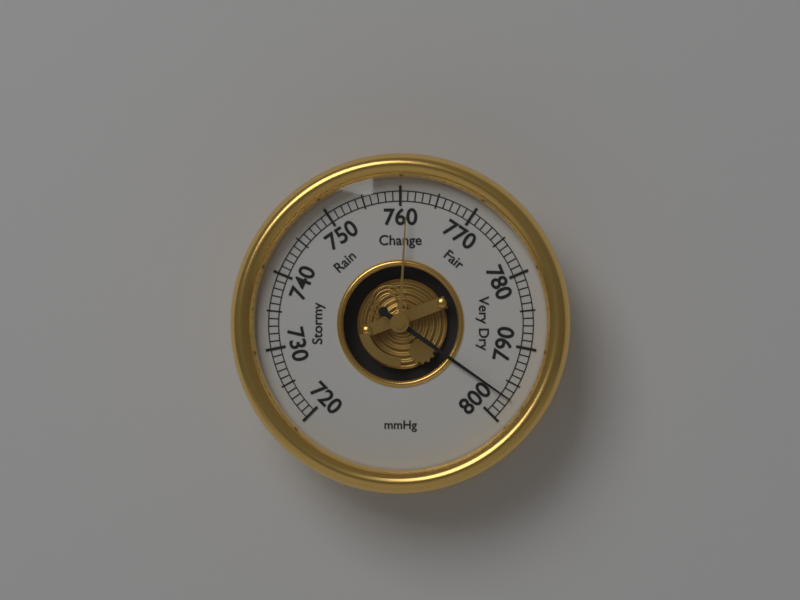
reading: 797 mmHg
